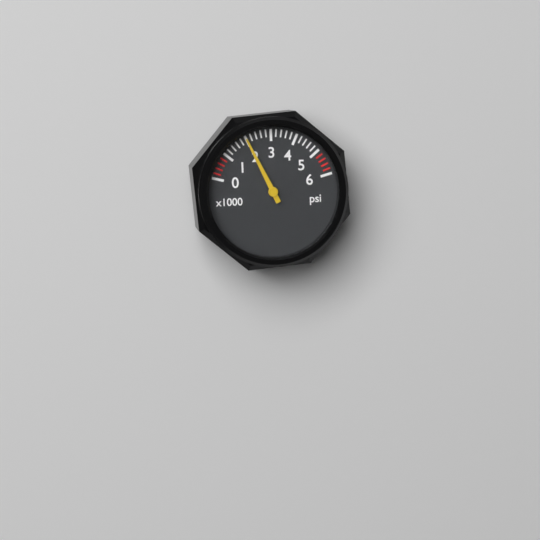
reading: 2000 psi
